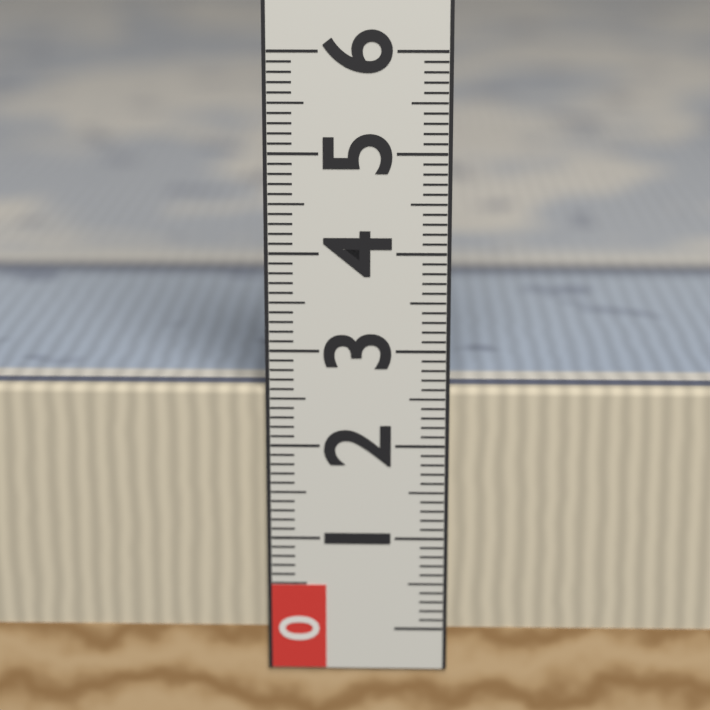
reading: 2.6 (no unit)
